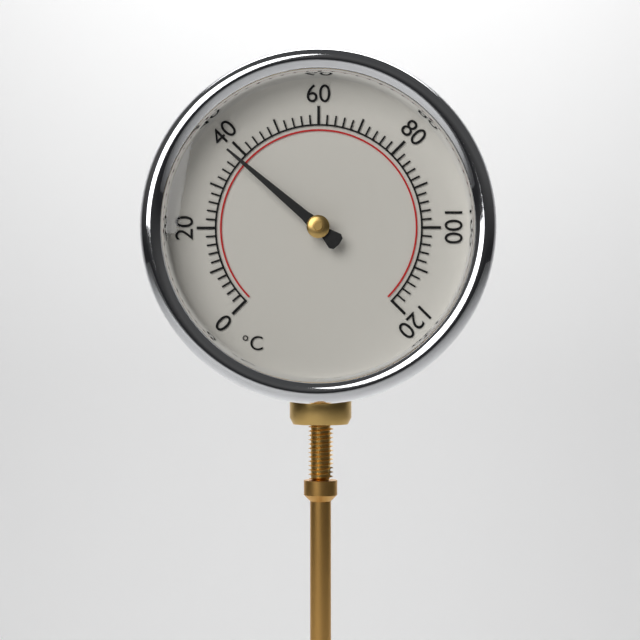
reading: 38 °C
